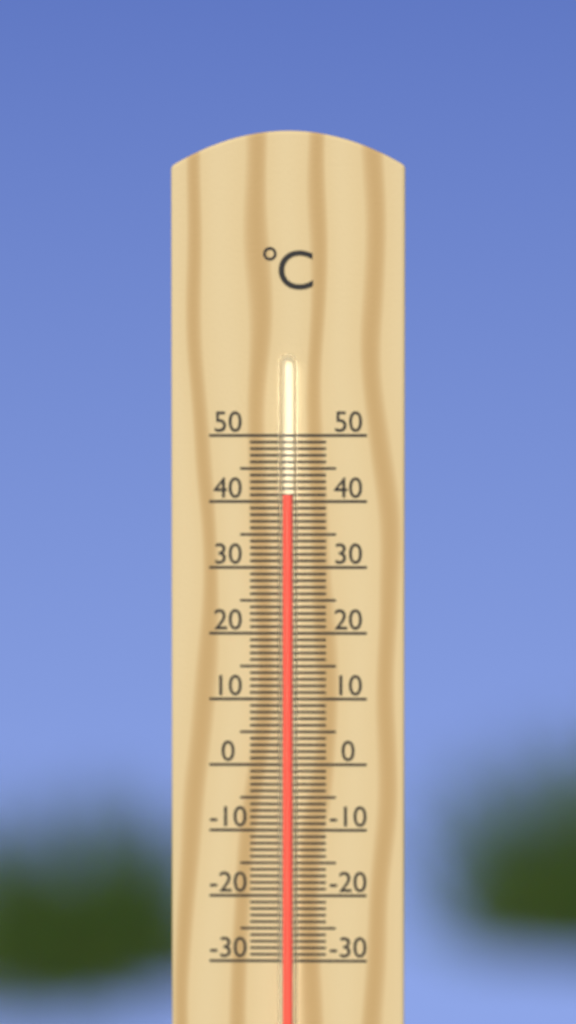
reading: 41 °C
